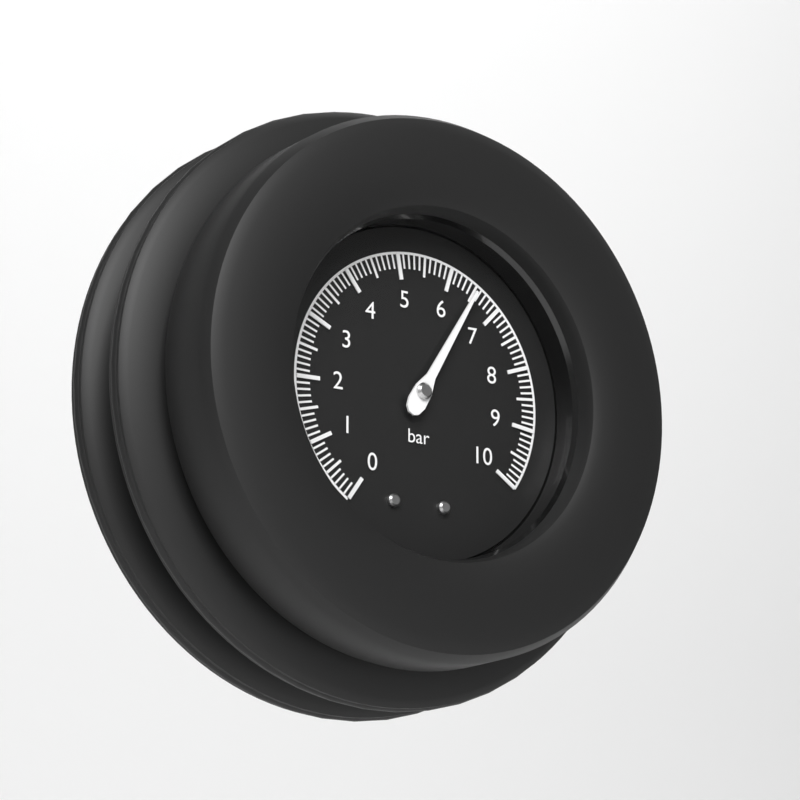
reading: 6.5 bar
